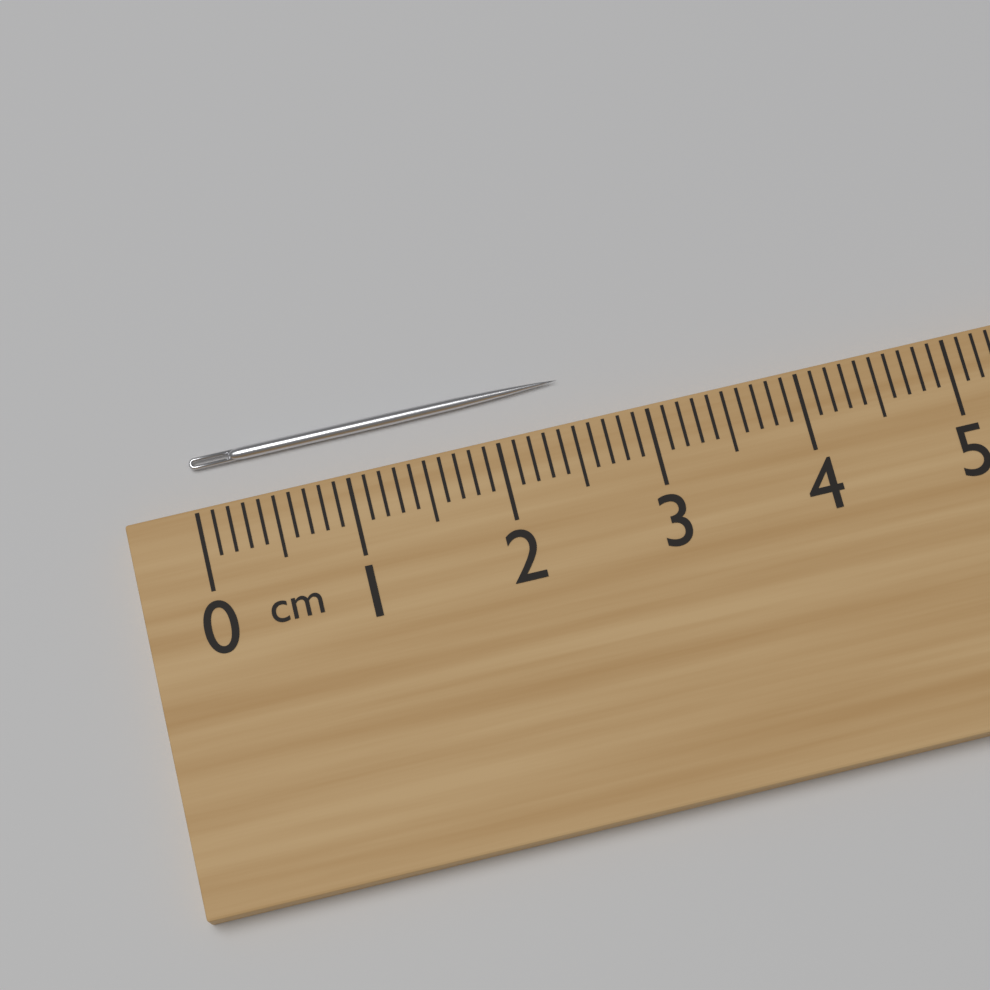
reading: 2.5 cm
